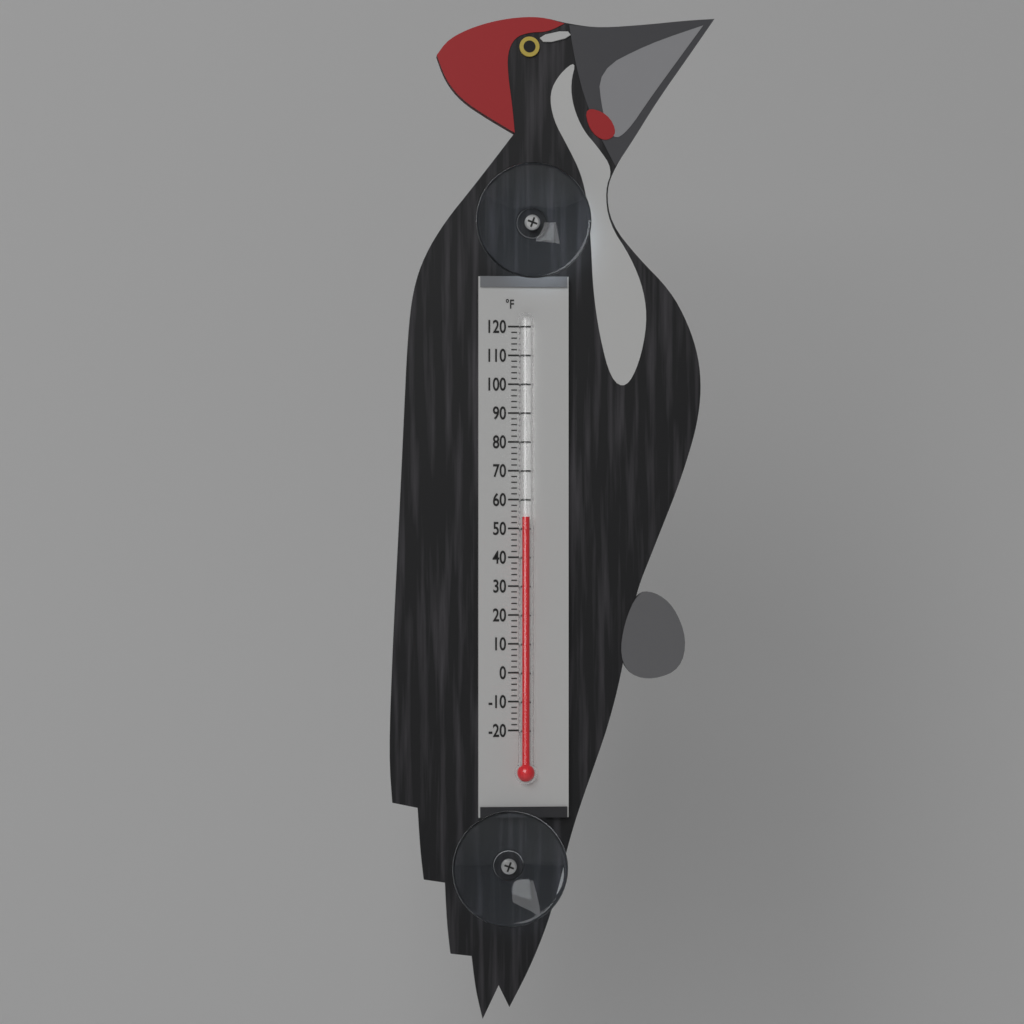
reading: 54 °F
